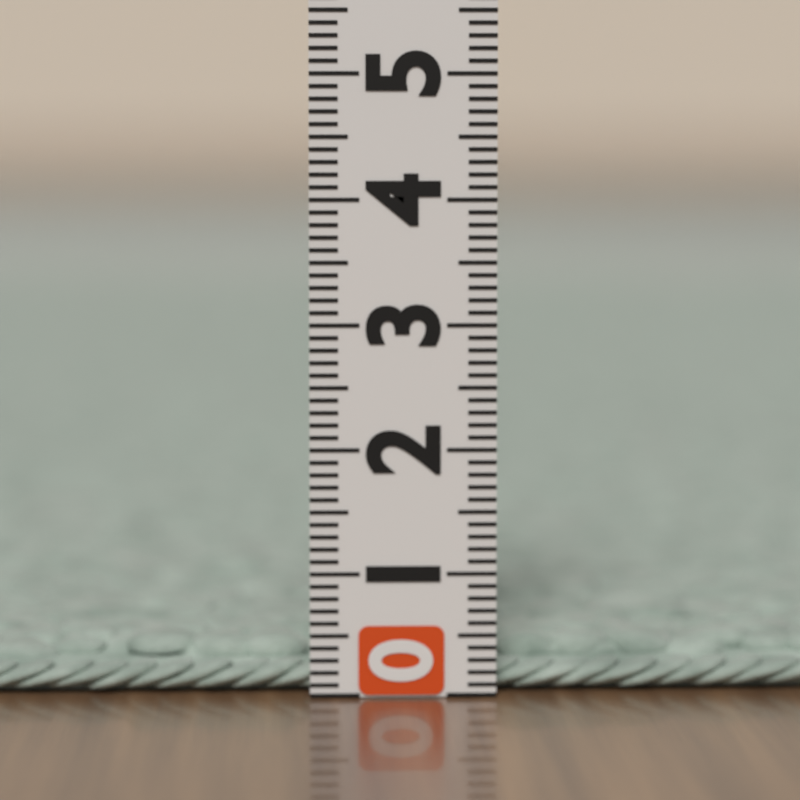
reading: 0.4 (no unit)
